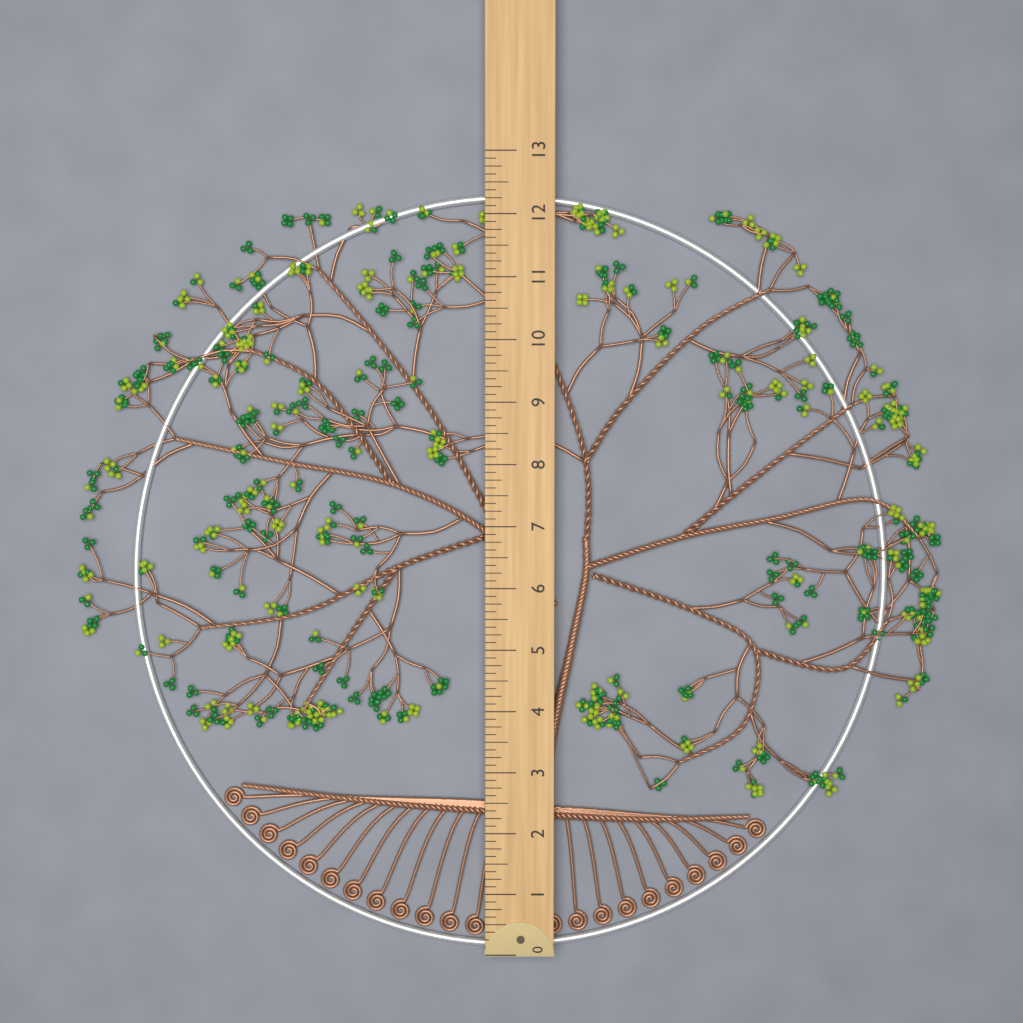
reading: 12.375 (no unit)
